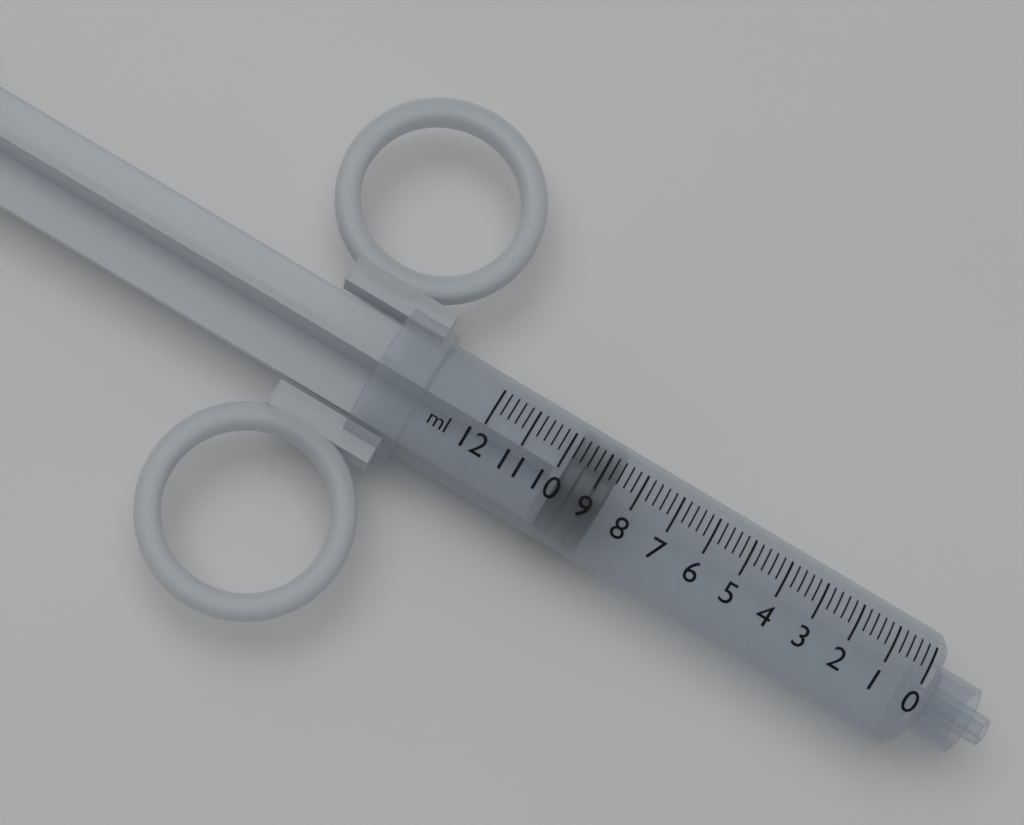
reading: 8.6 ml
